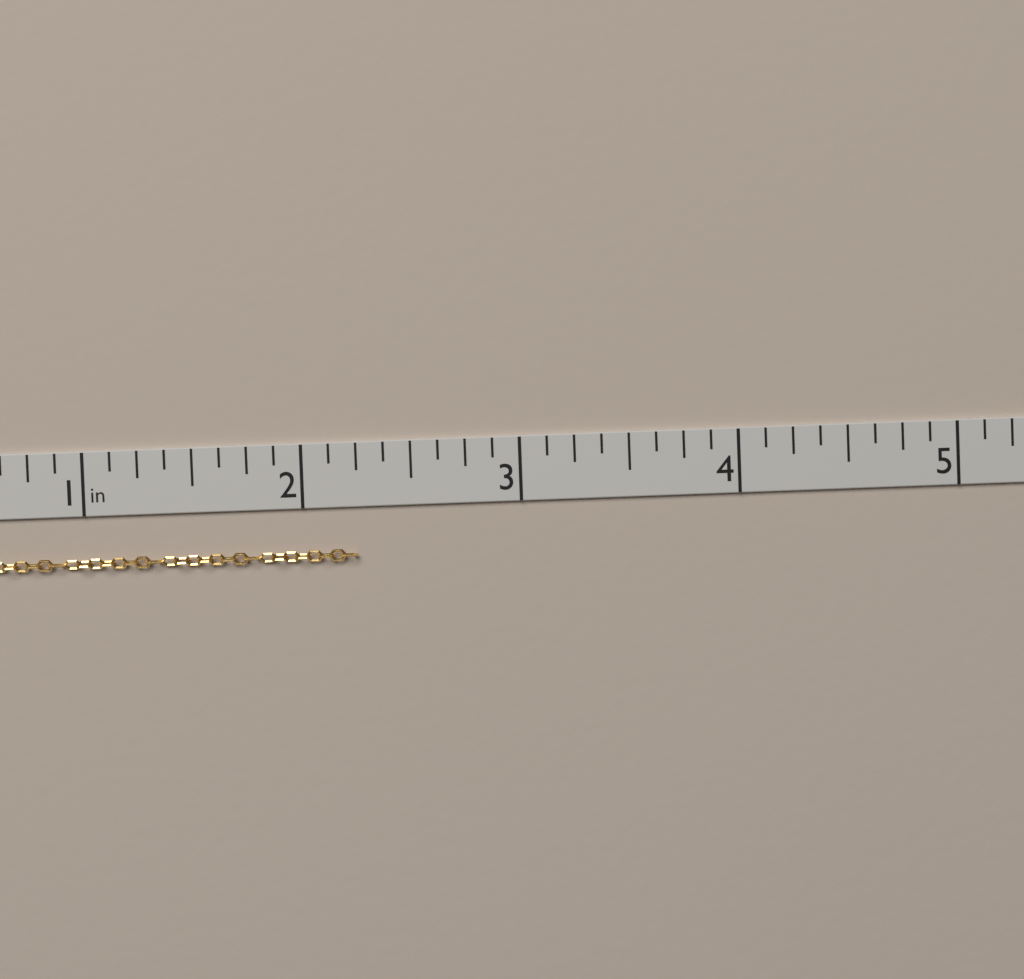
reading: 2.250 in
